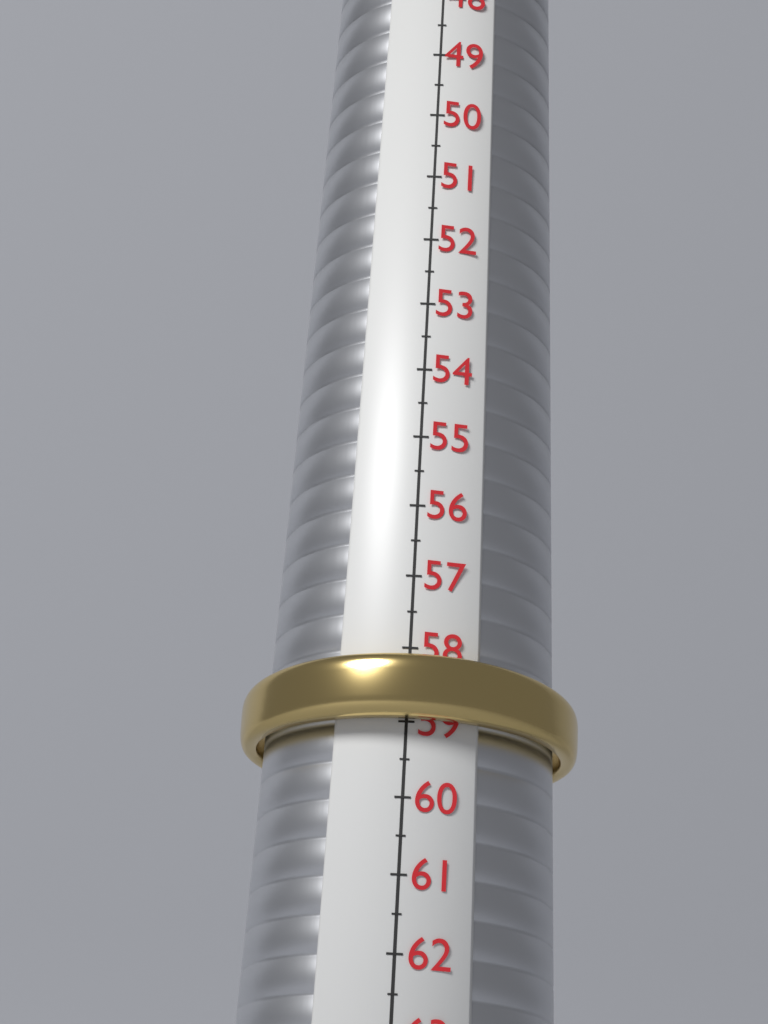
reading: 59.0 (no unit)
